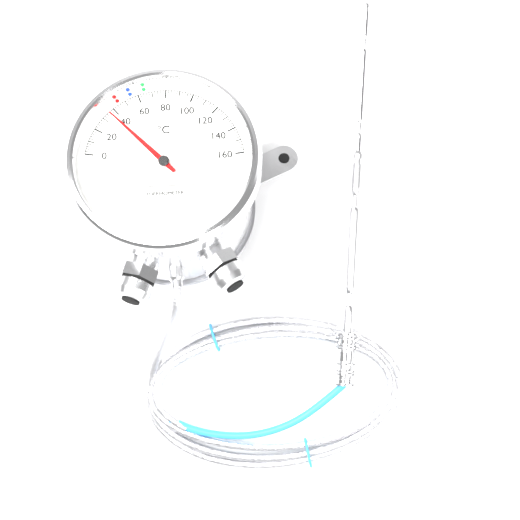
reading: 36 °C
